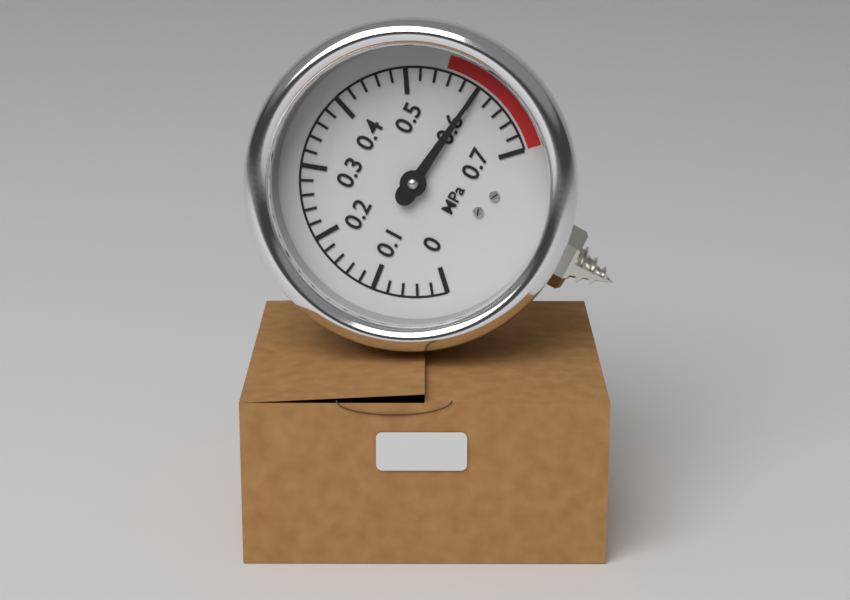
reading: 0.60 MPa
